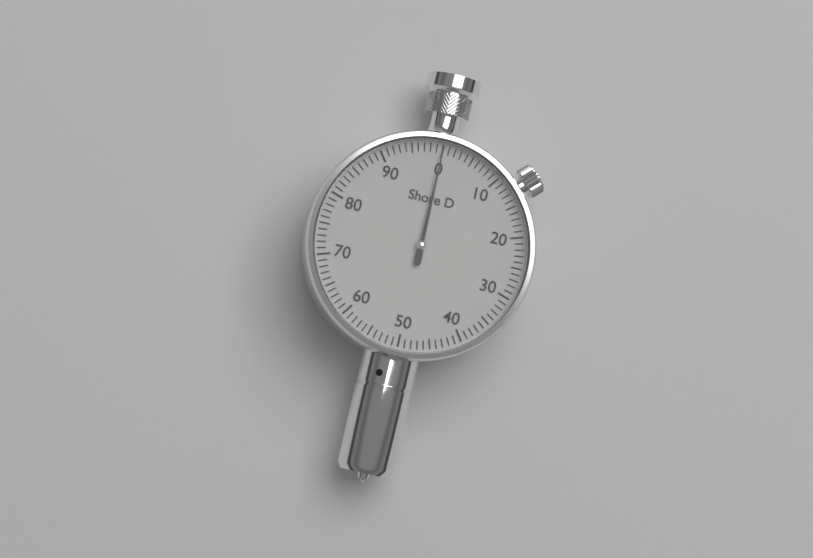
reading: 0 Shore D
